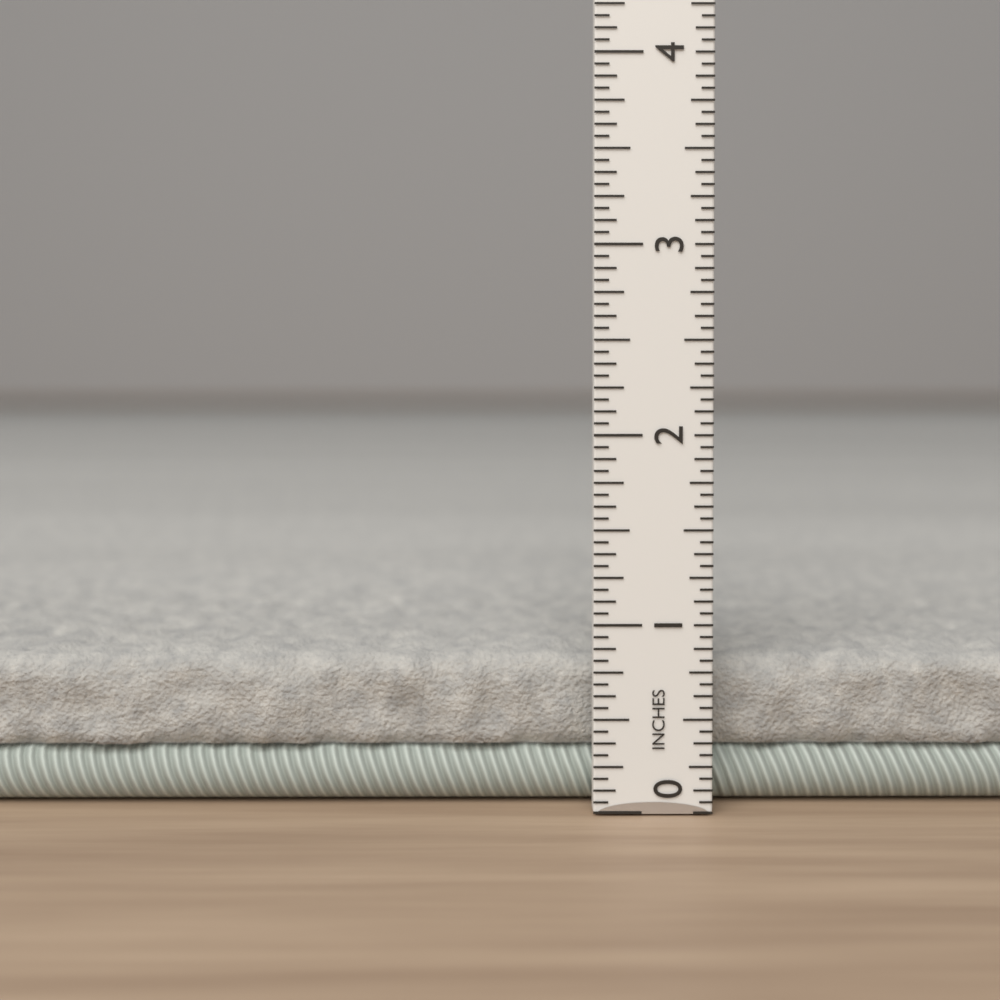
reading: 0.8125 in
